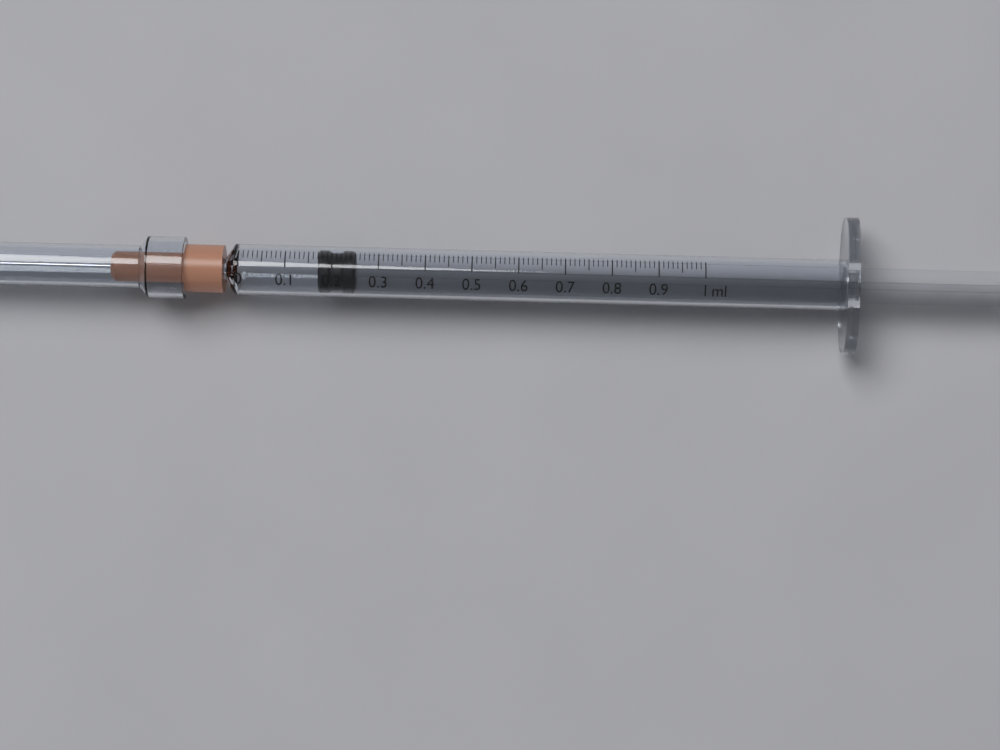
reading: 0.17 ml
